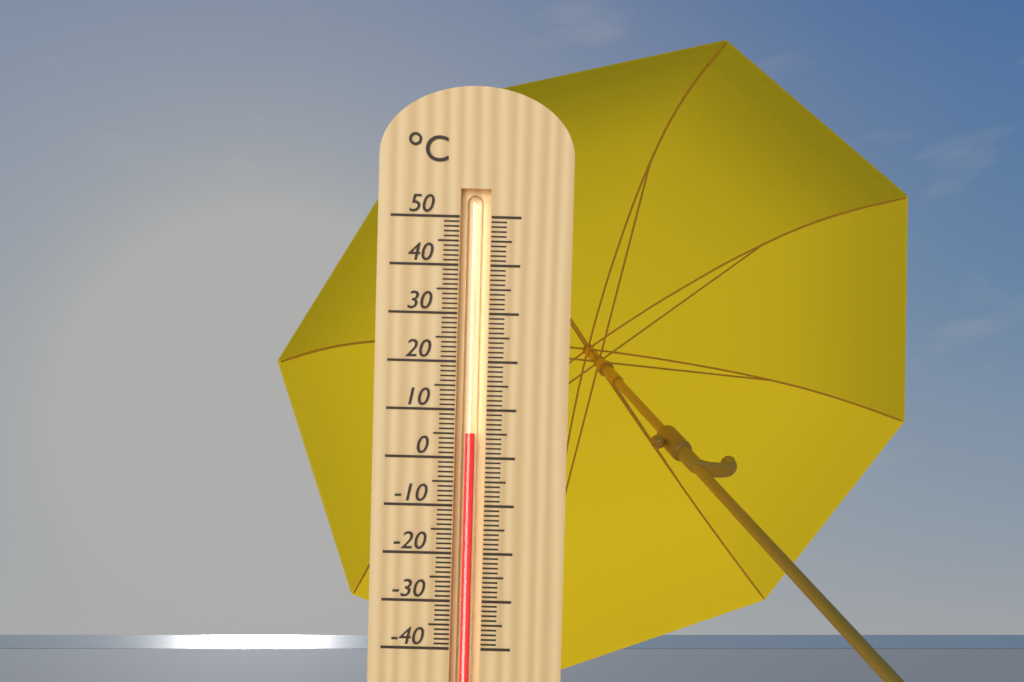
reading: 5 °C
